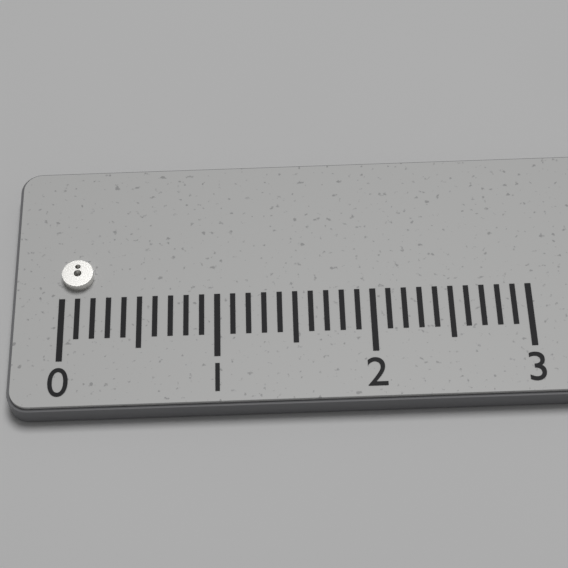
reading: 0.2 (no unit)
